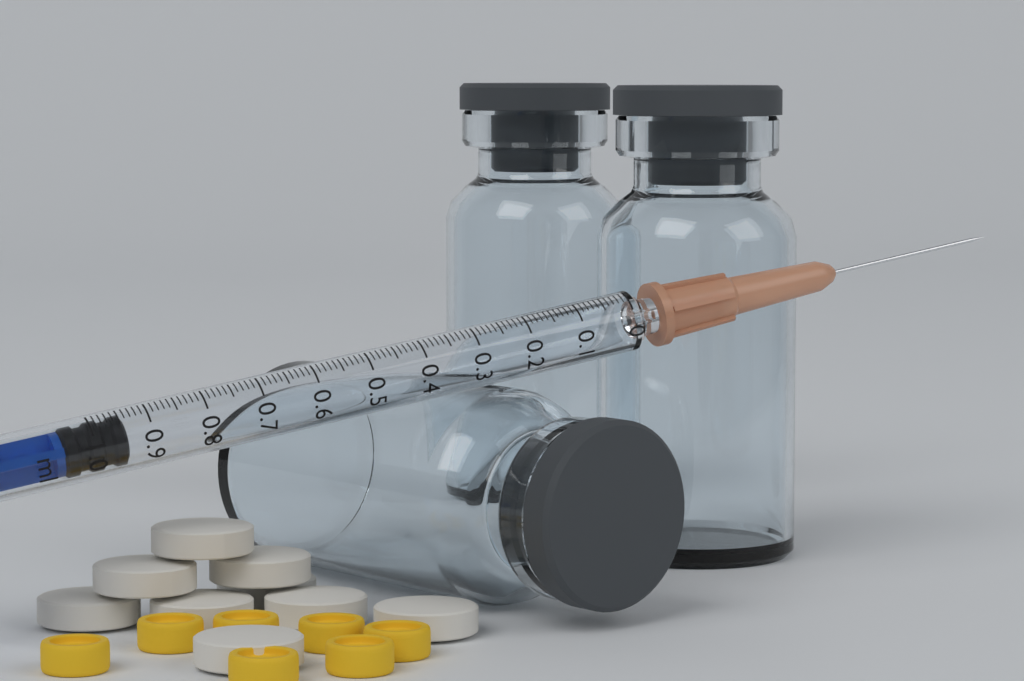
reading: 0.94 ml
